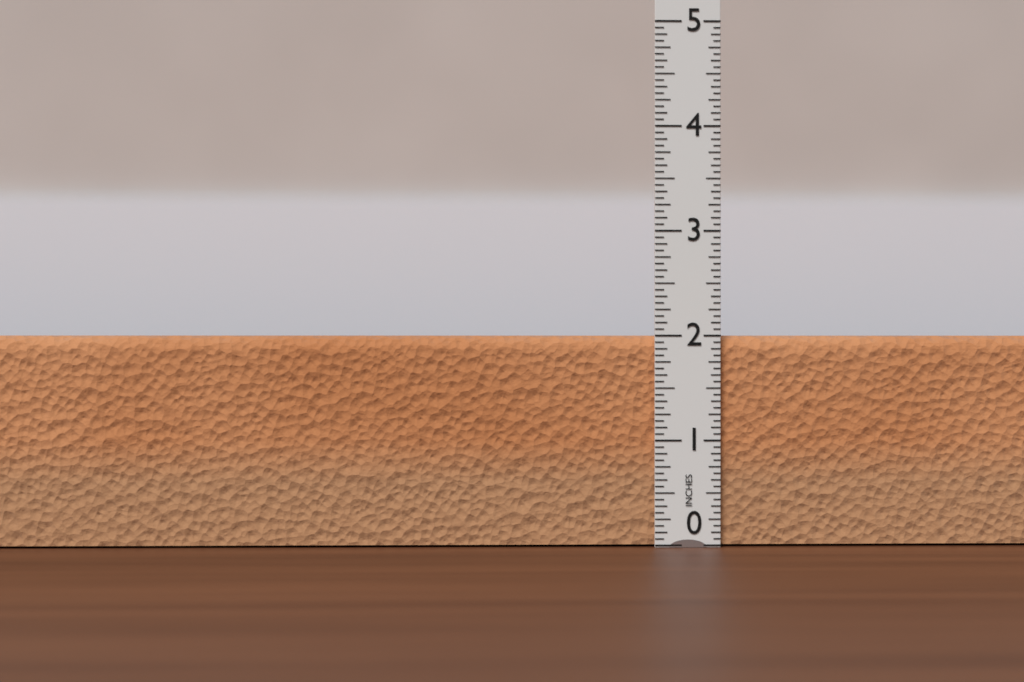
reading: 2.0000 in
